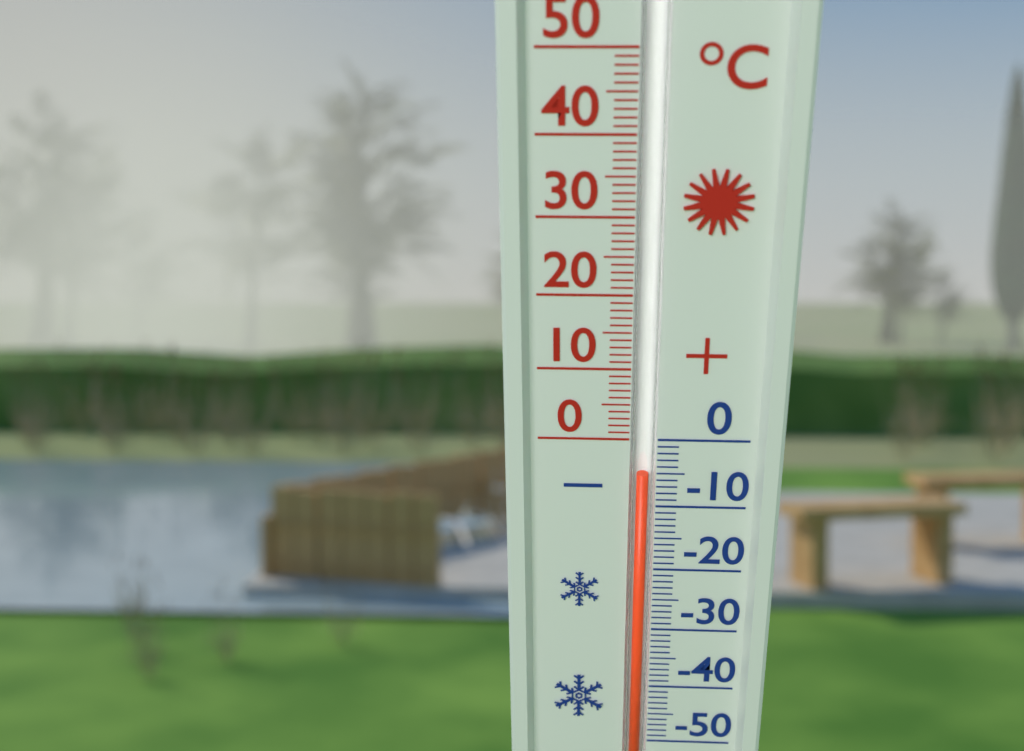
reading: -5 °C
